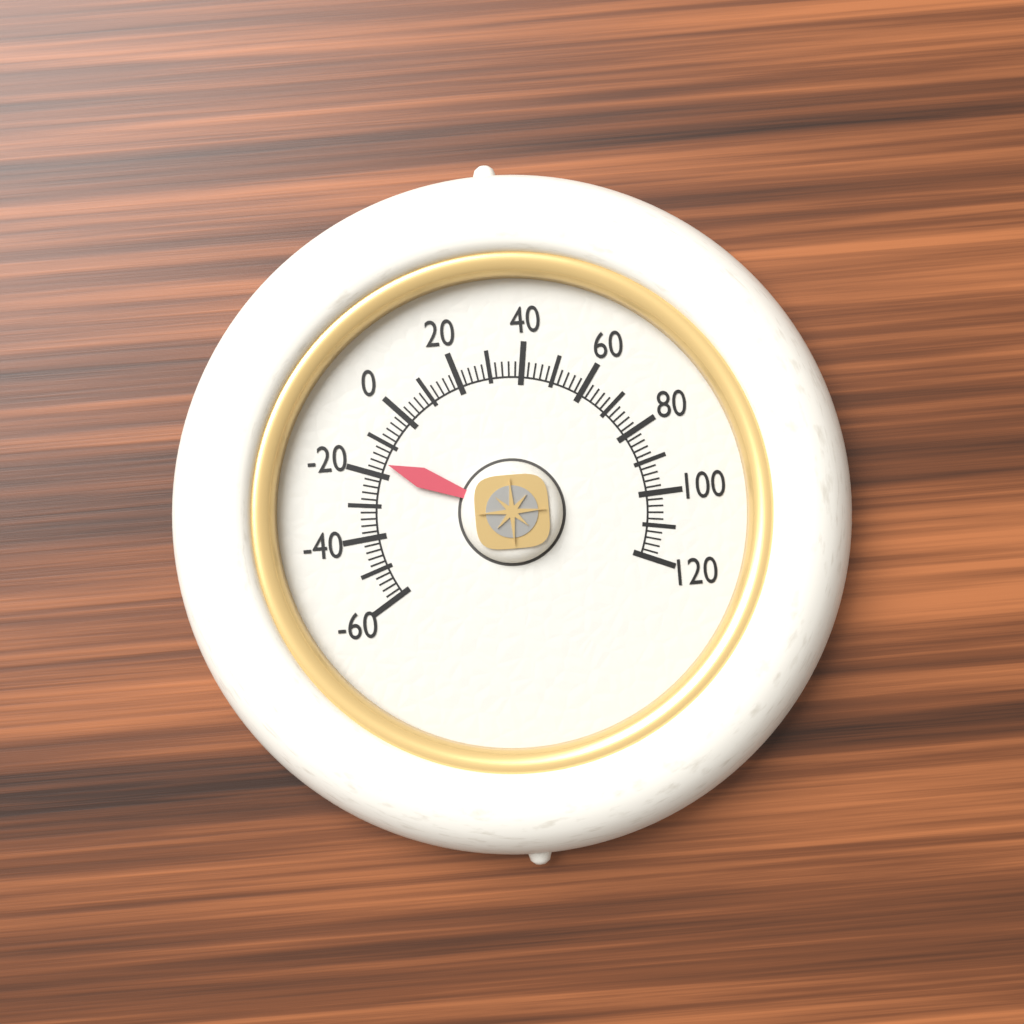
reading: -16 (no unit)
